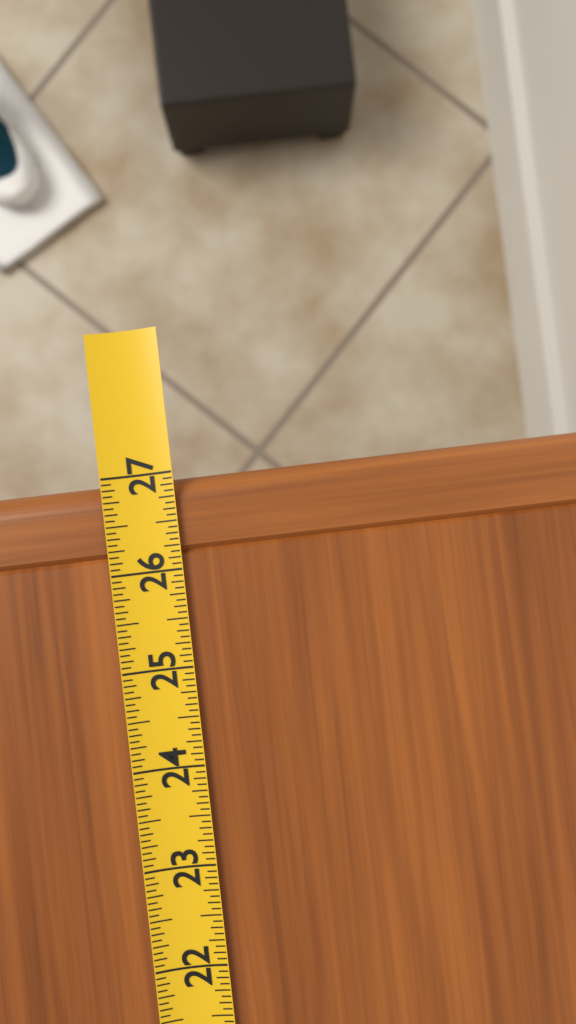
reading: 26.9375 (no unit)
